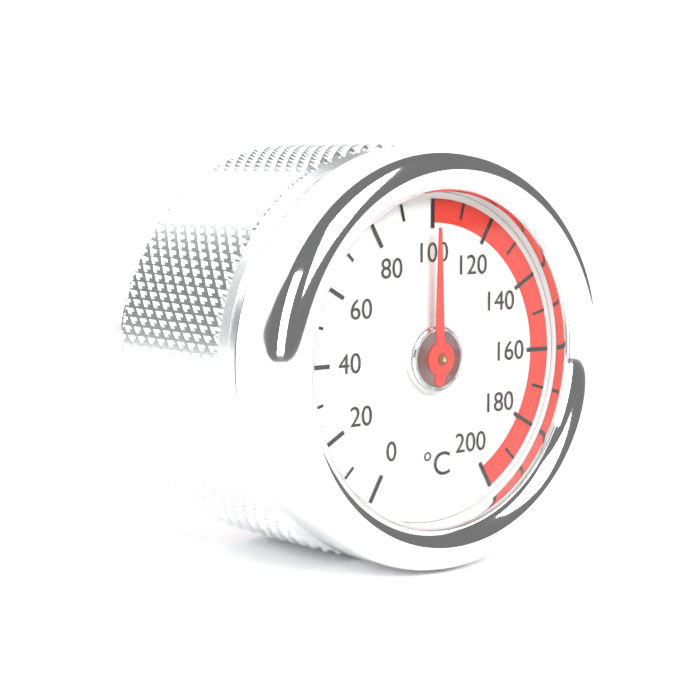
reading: 100 °C
